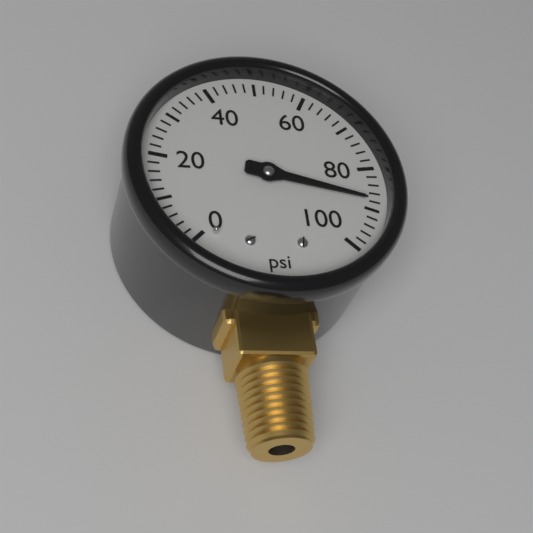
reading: 88 psi
